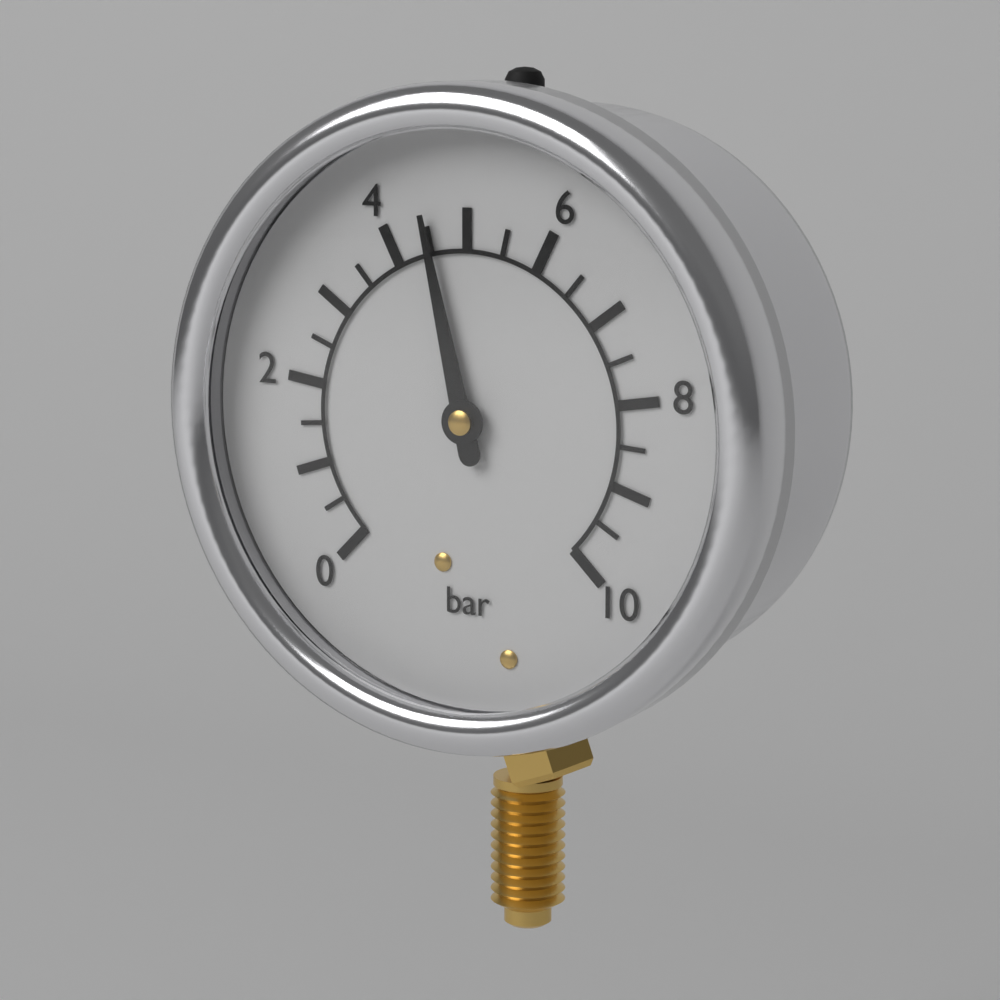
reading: 4.5 bar
